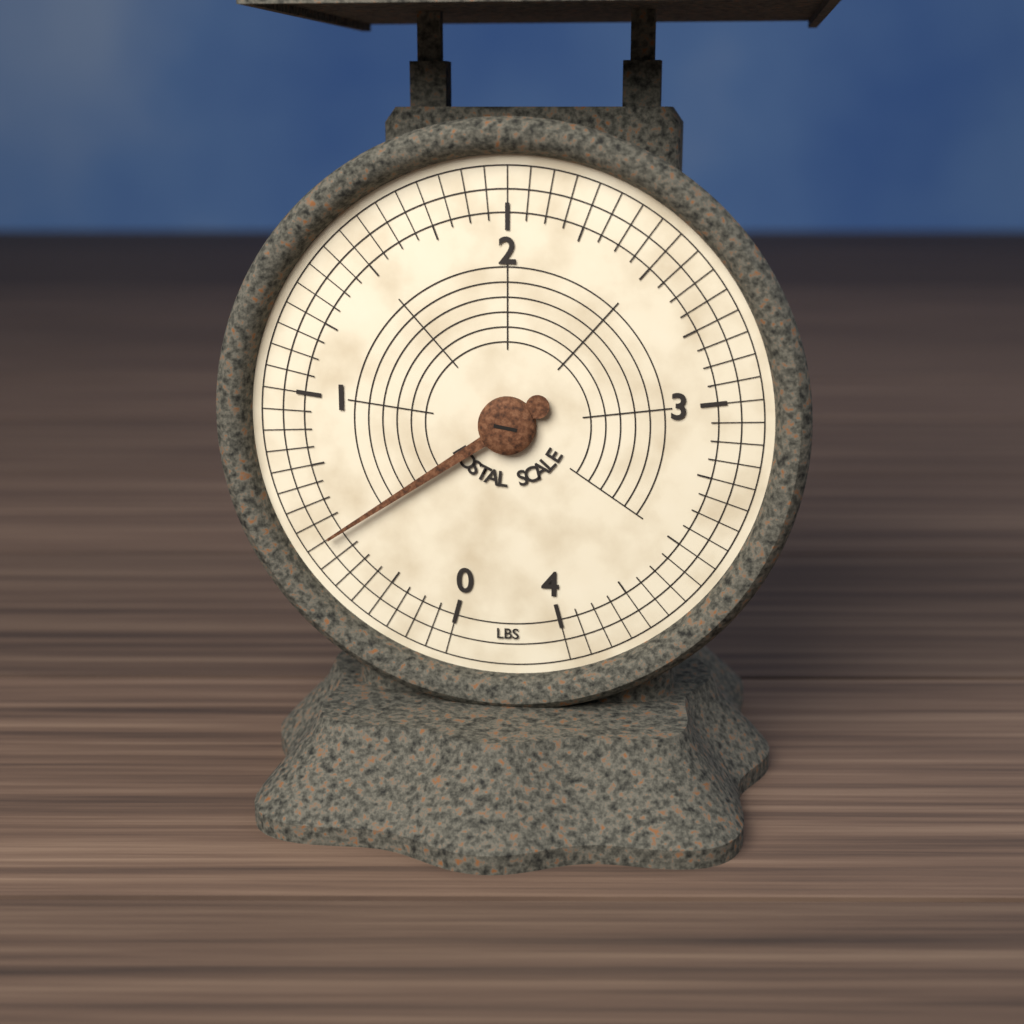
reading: 0.5000 lbs
